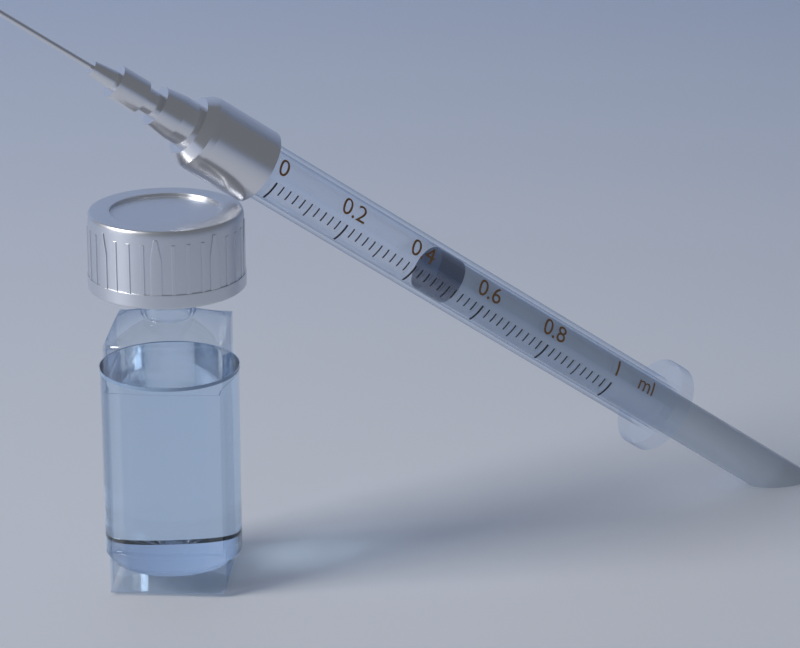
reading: 0.46 ml
